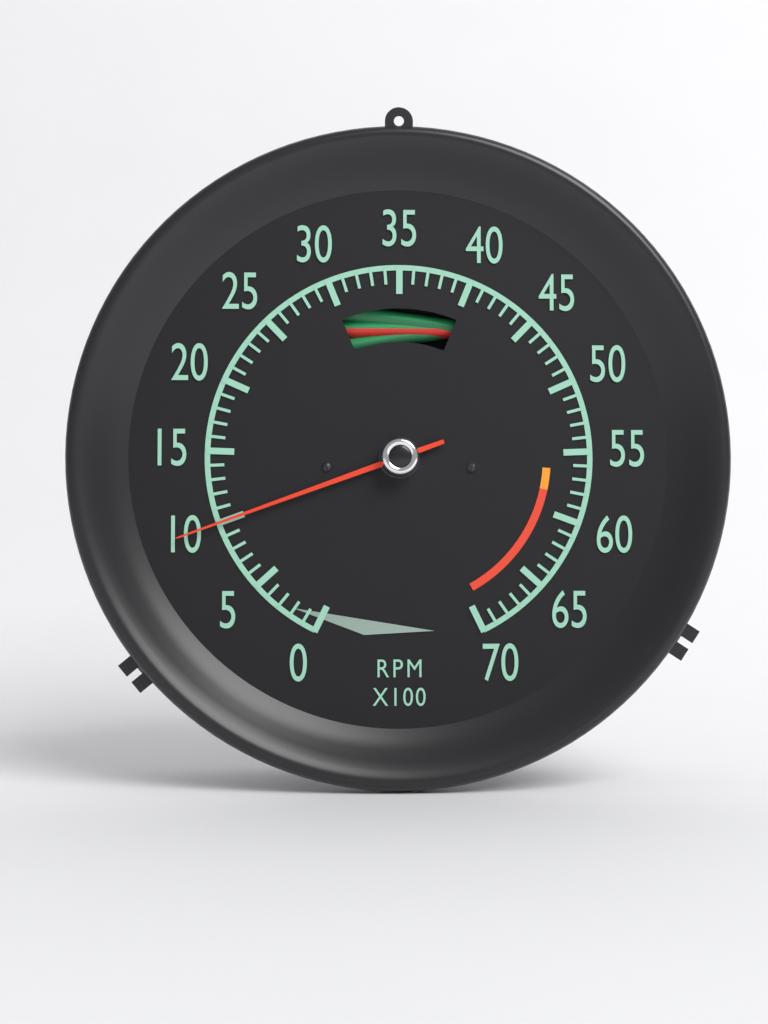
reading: 10 RPM x100
